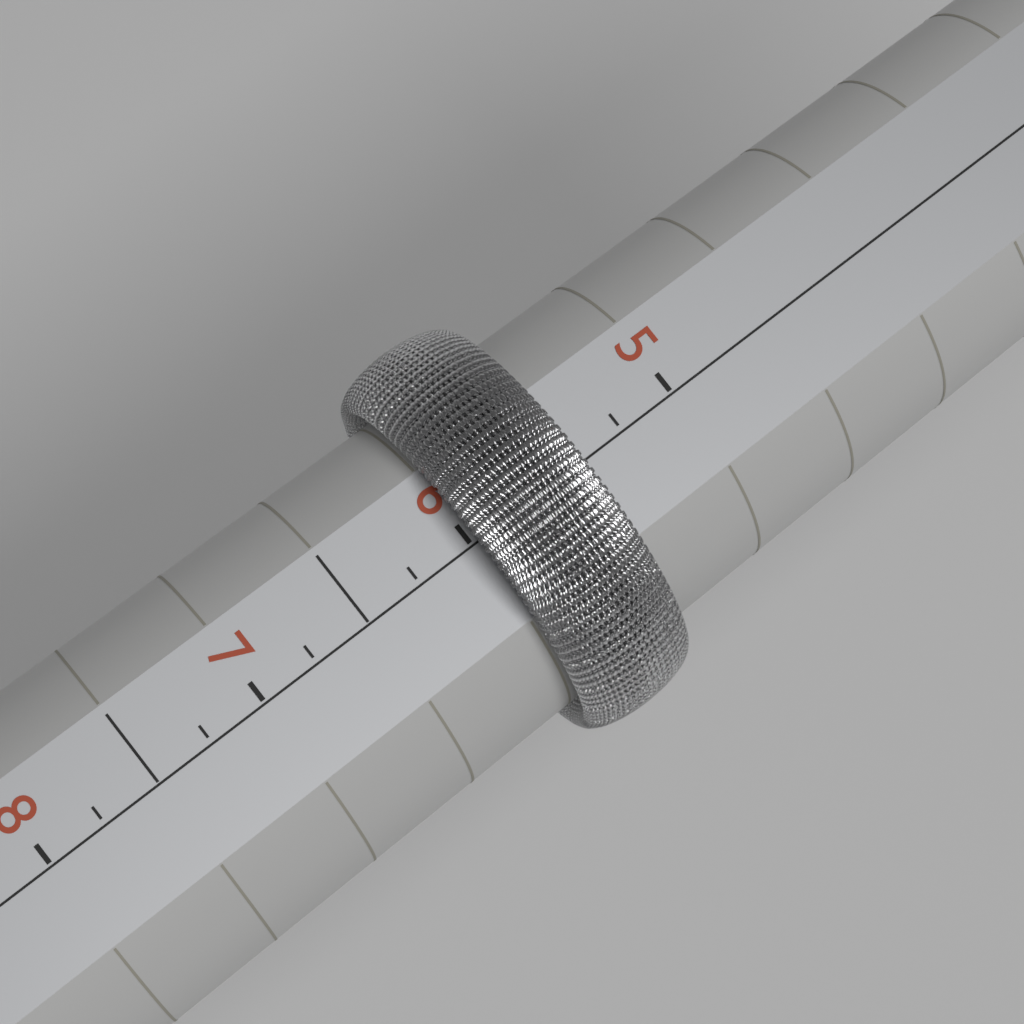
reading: 6.00 (no unit)
